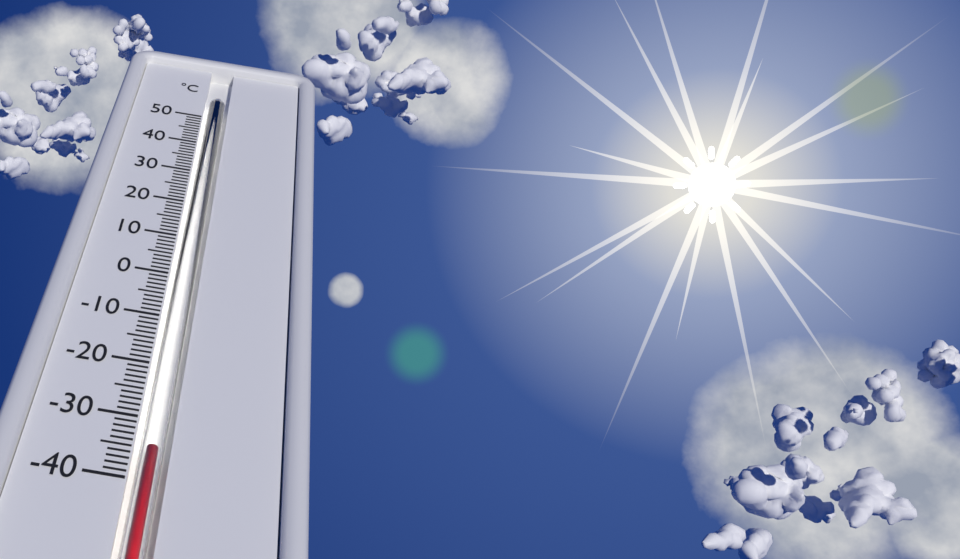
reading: -35 °C
